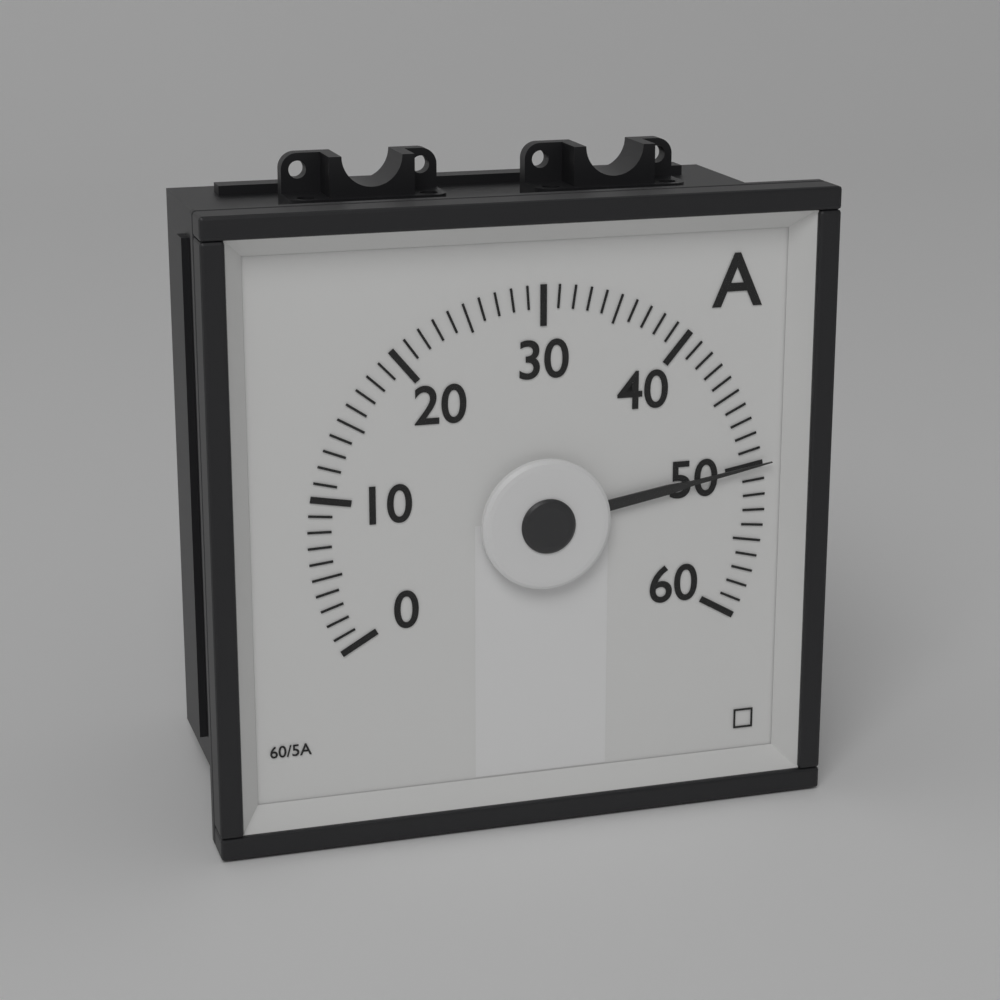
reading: 50 A
